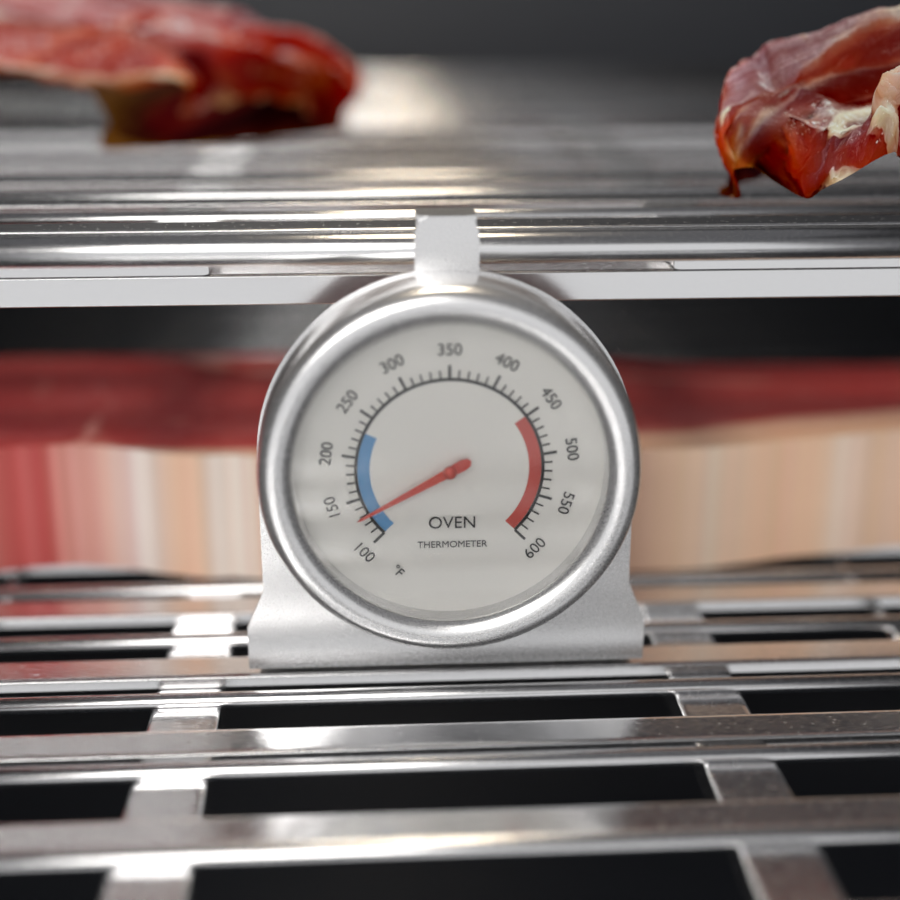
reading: 130 °F
